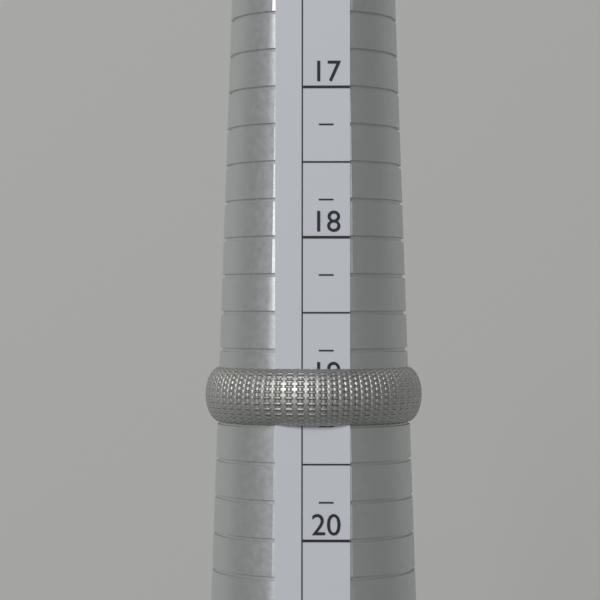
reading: 19.25 (no unit)
